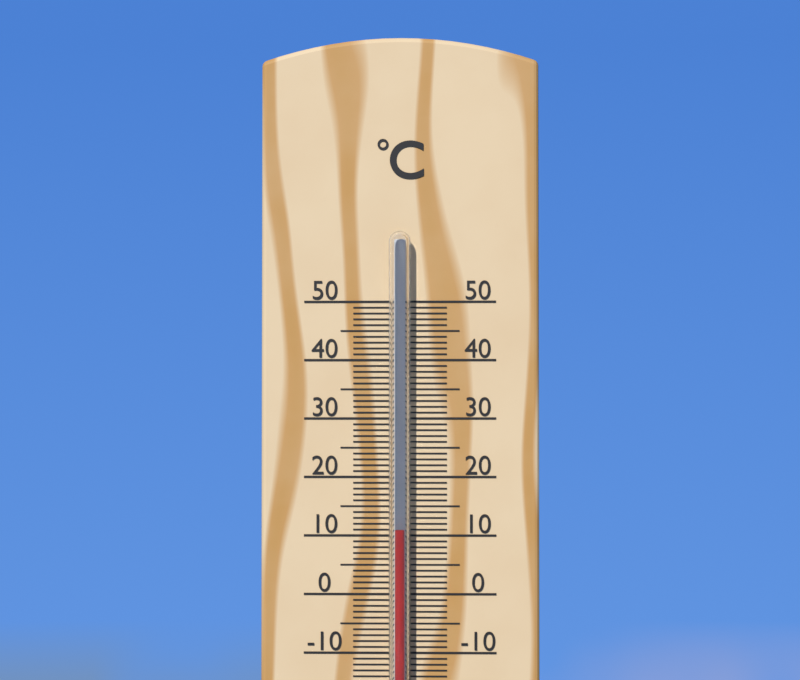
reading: 11 °C
